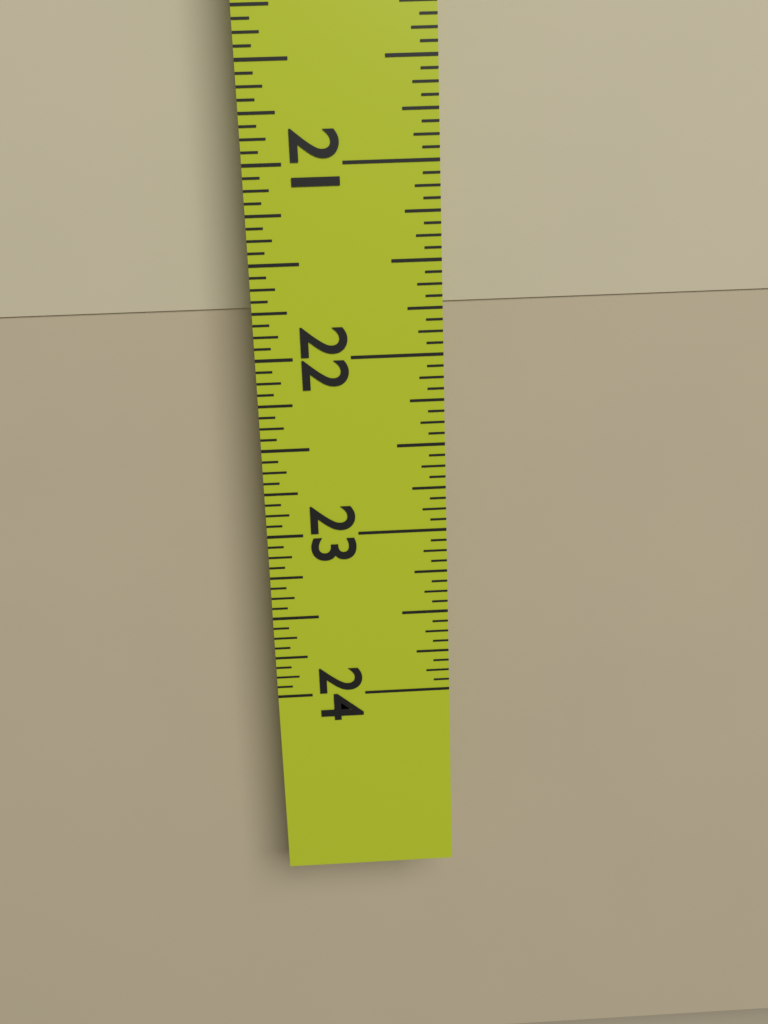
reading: 21.7500 in
